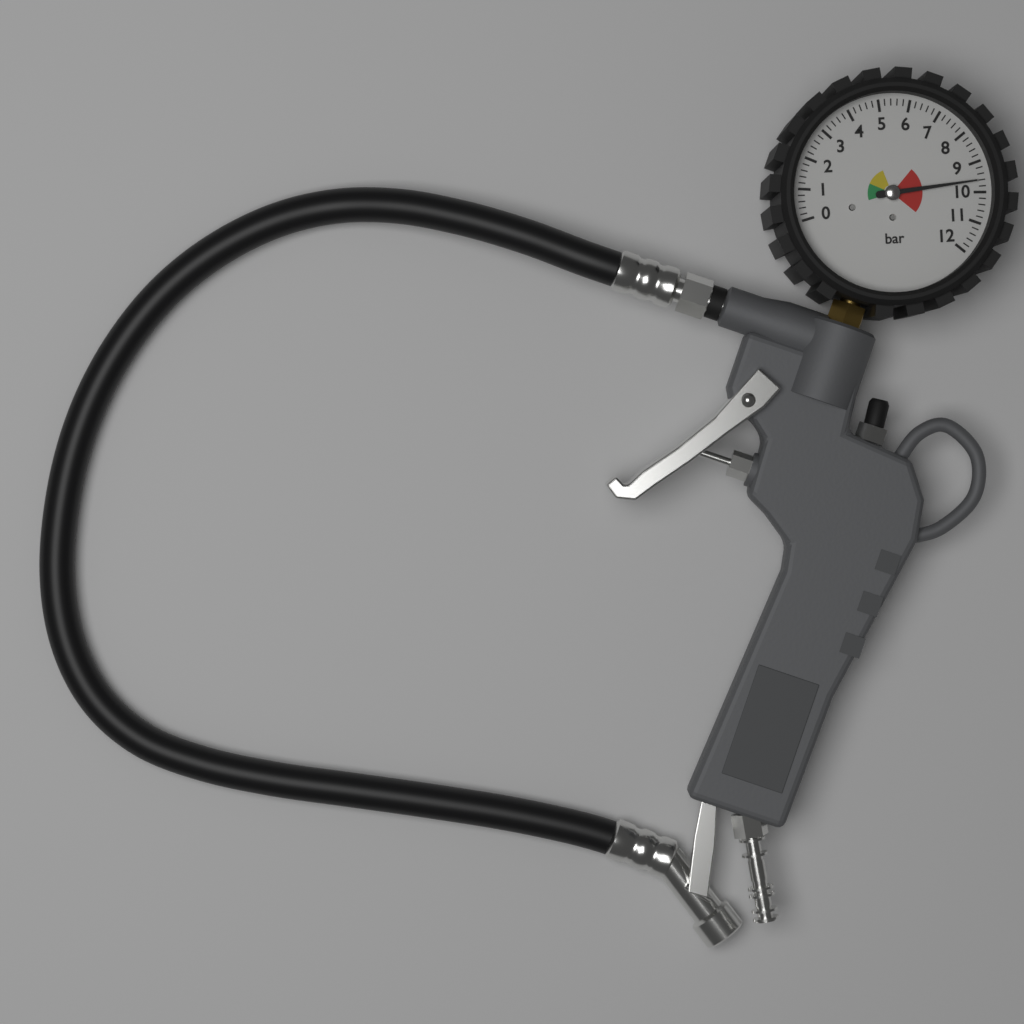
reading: 9.6 bar
